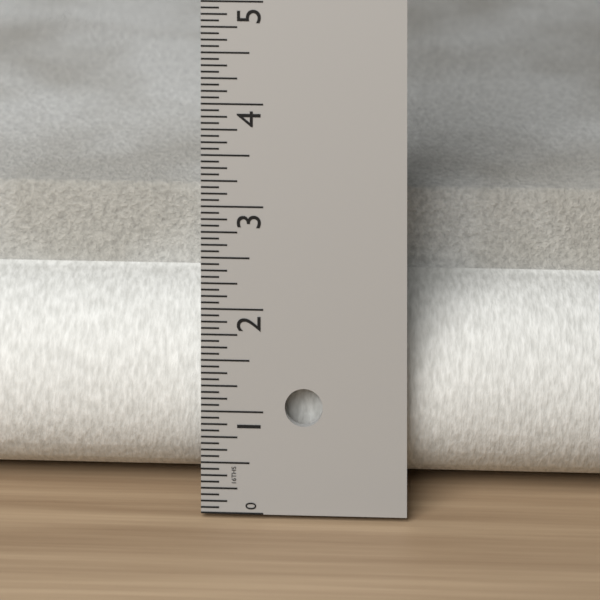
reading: 2.6250 in
